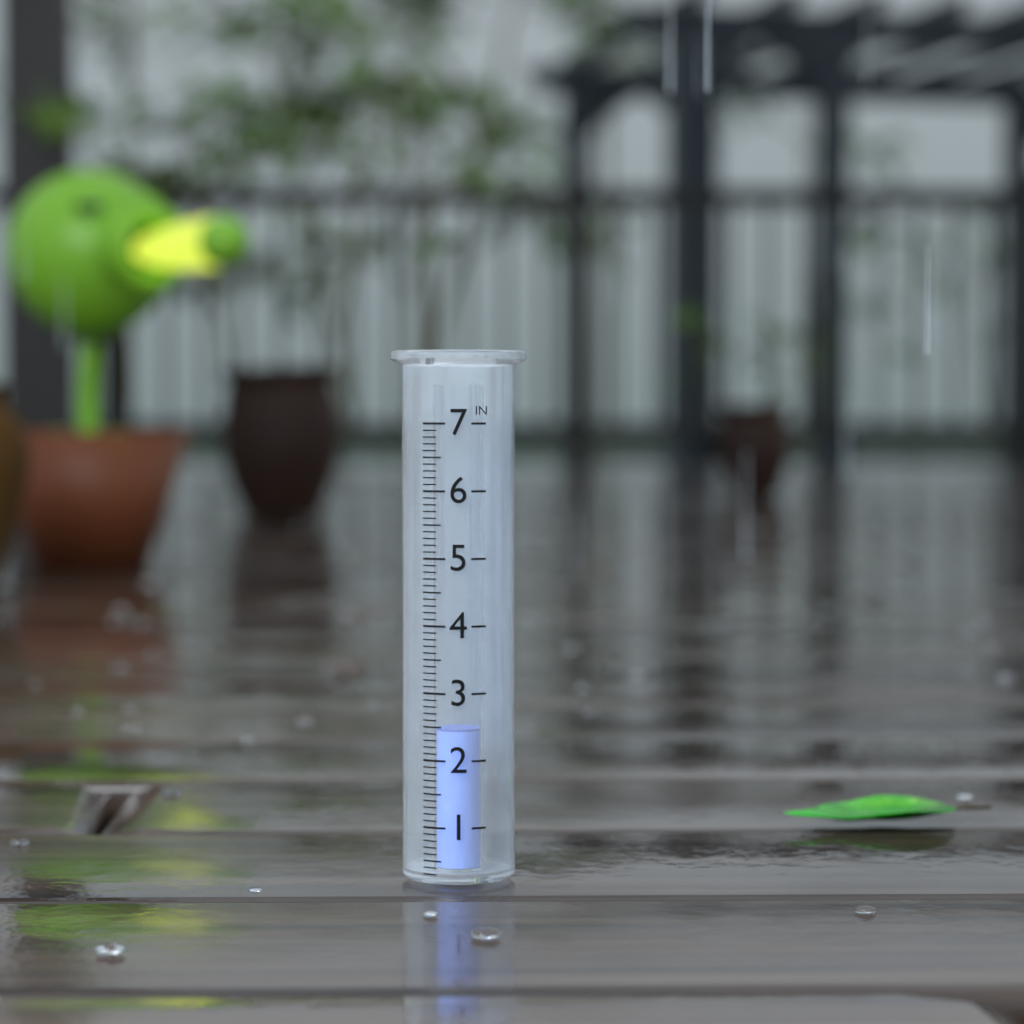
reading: 2.4 in
